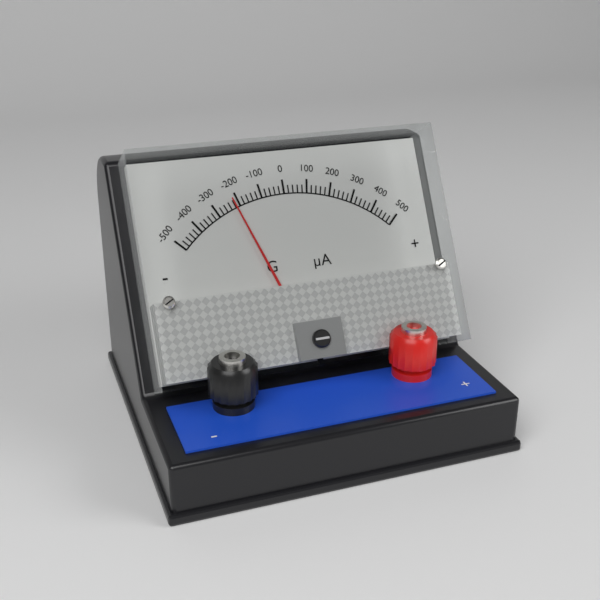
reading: -220 µA
